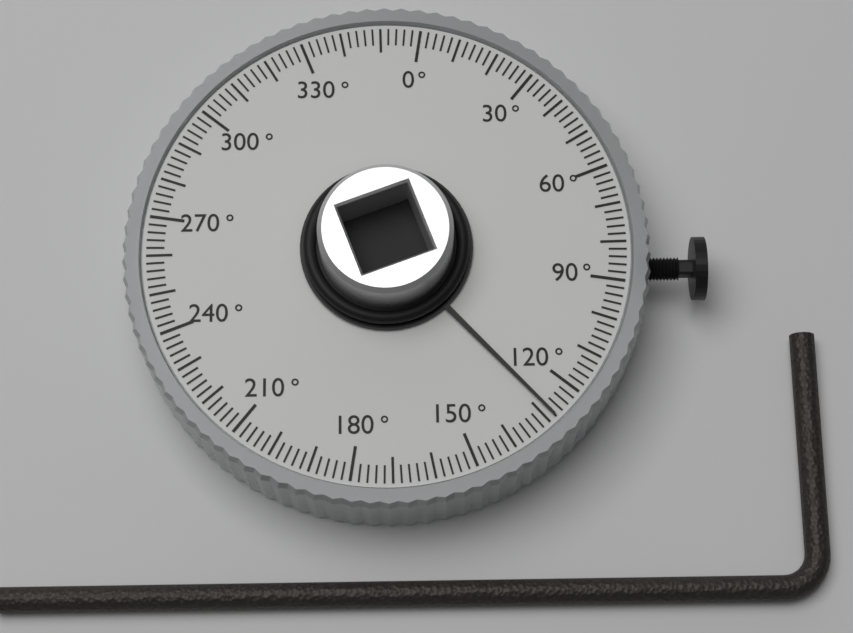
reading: 128 °
